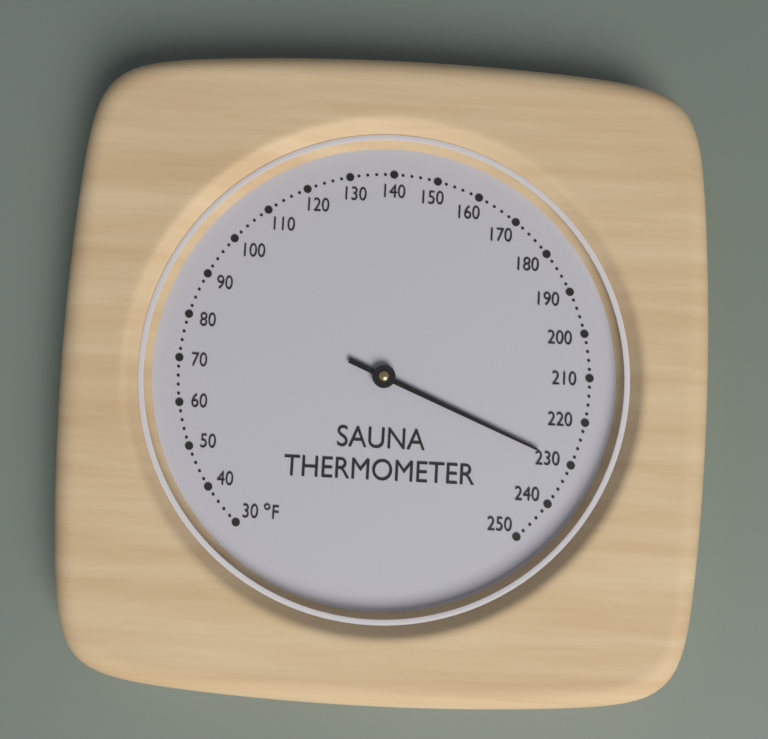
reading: 230 °F
